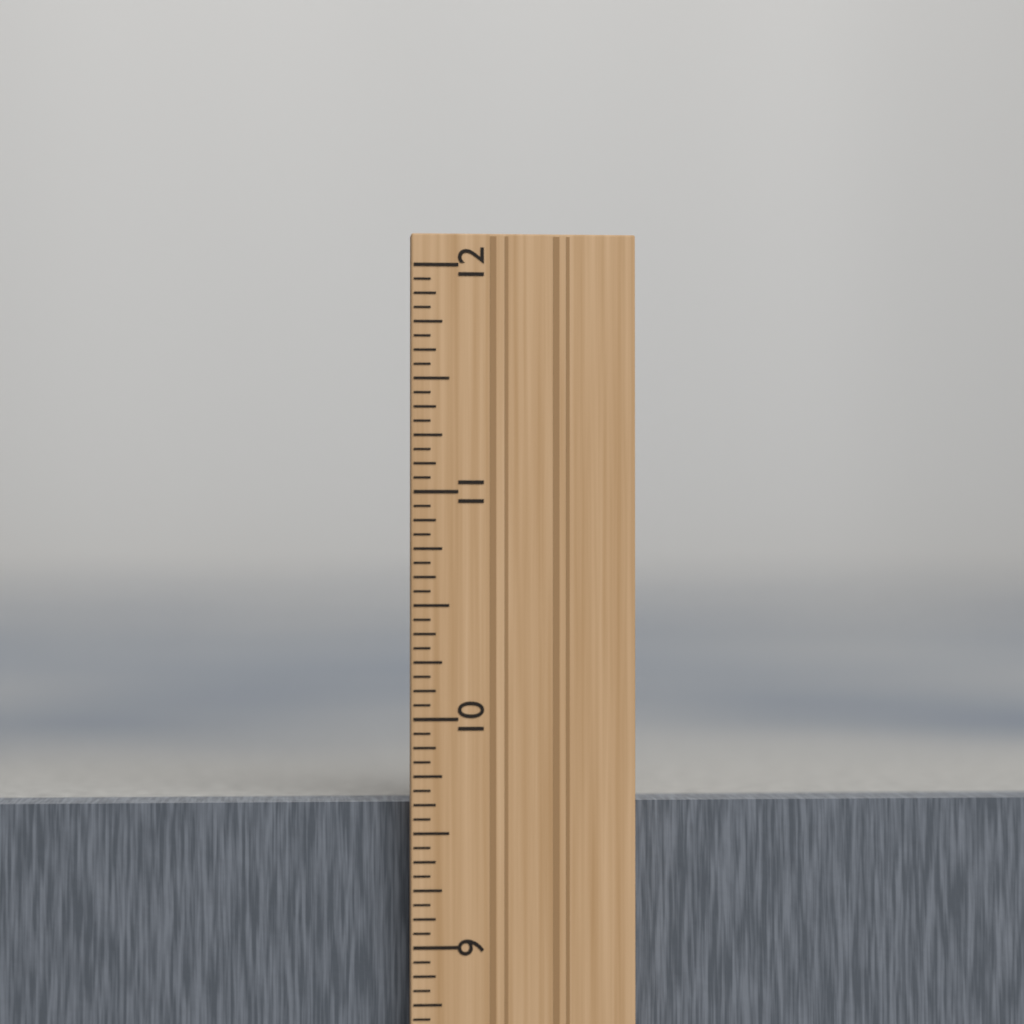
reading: 9.6250 in
